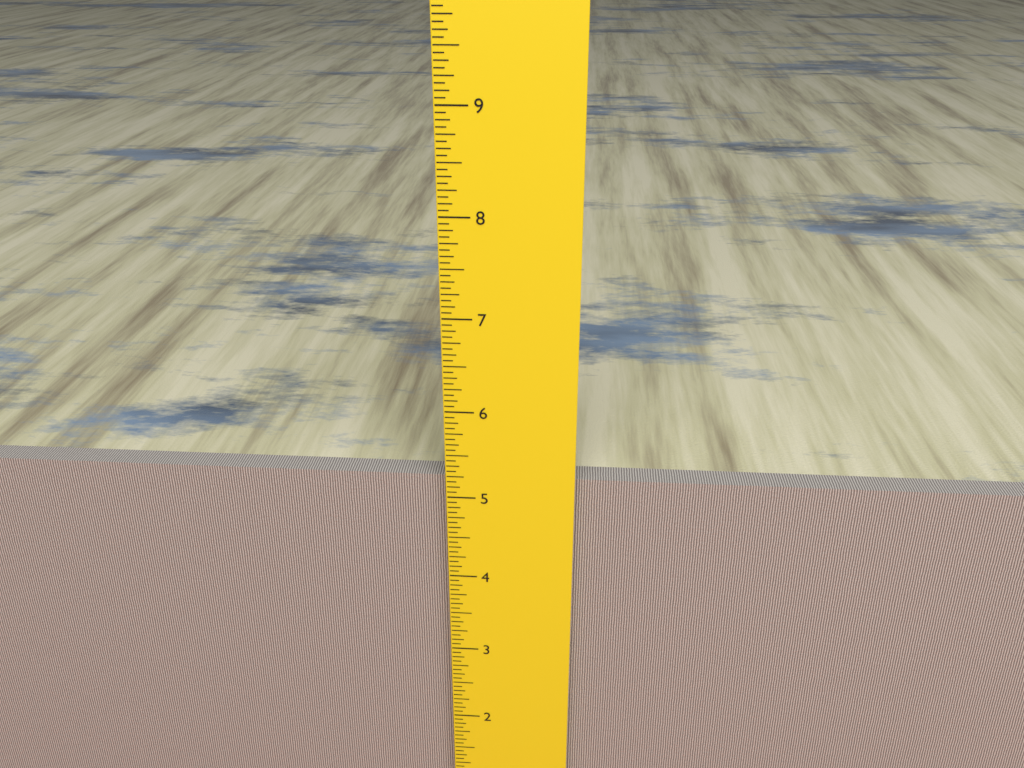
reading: 5.1875 inch
